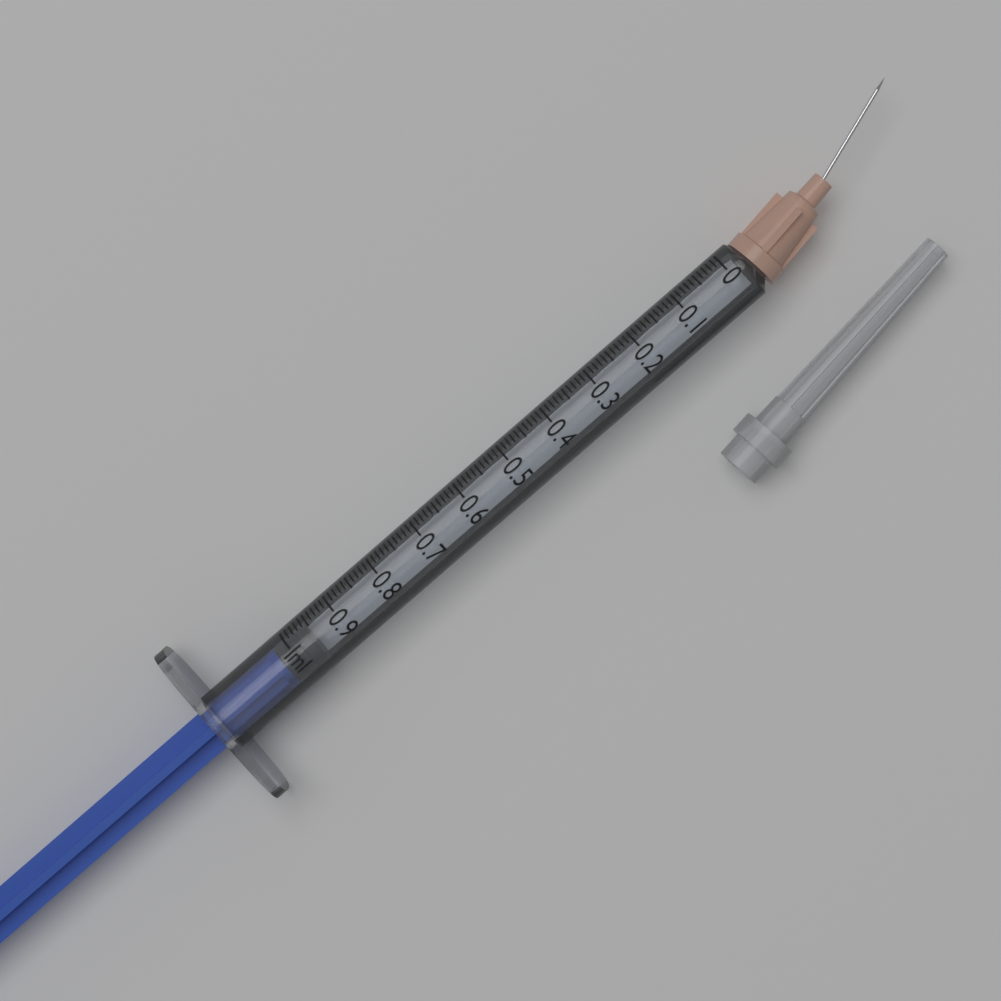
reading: 0.96 ml
